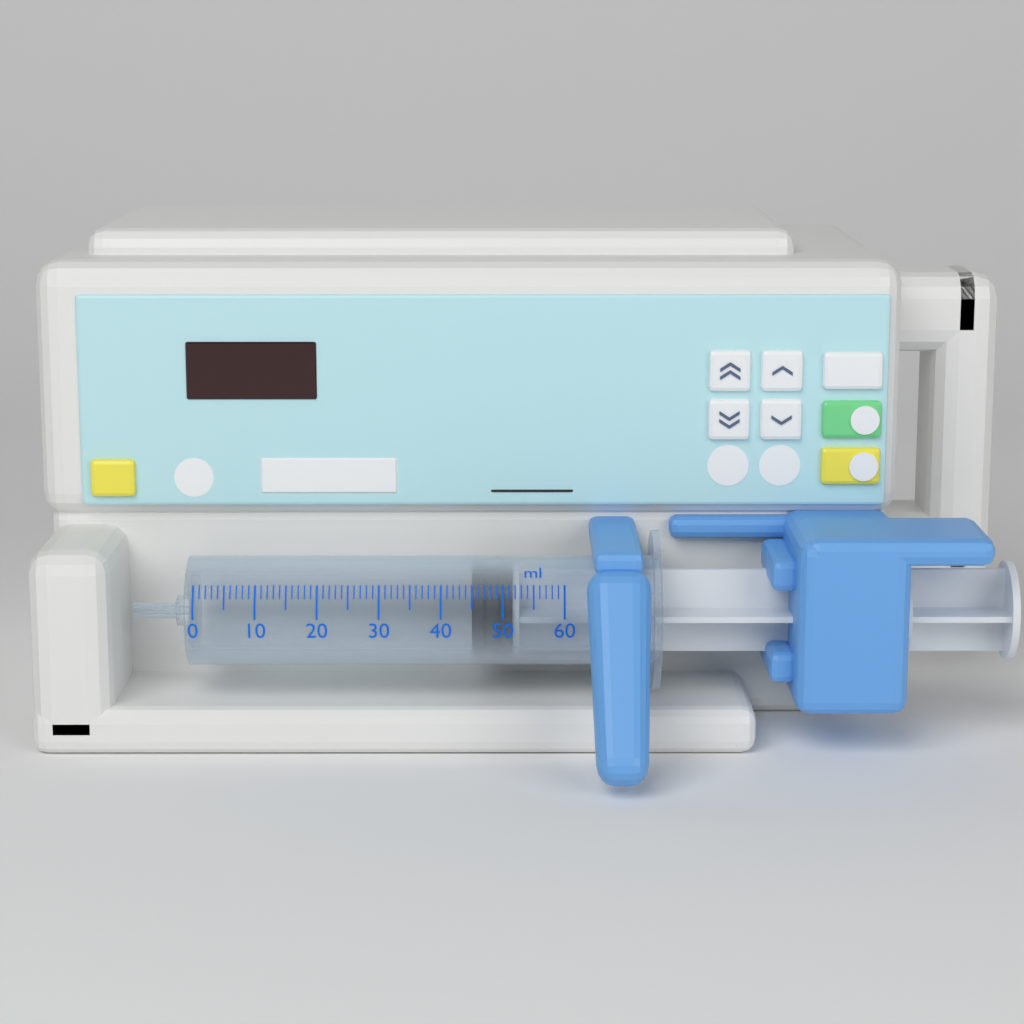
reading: 45 ml
